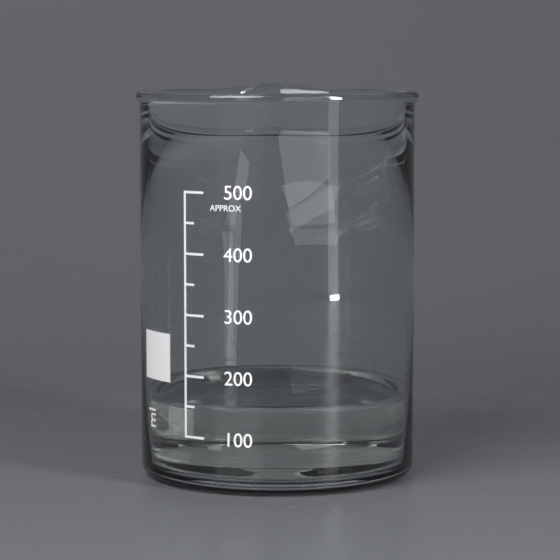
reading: 150 ml
